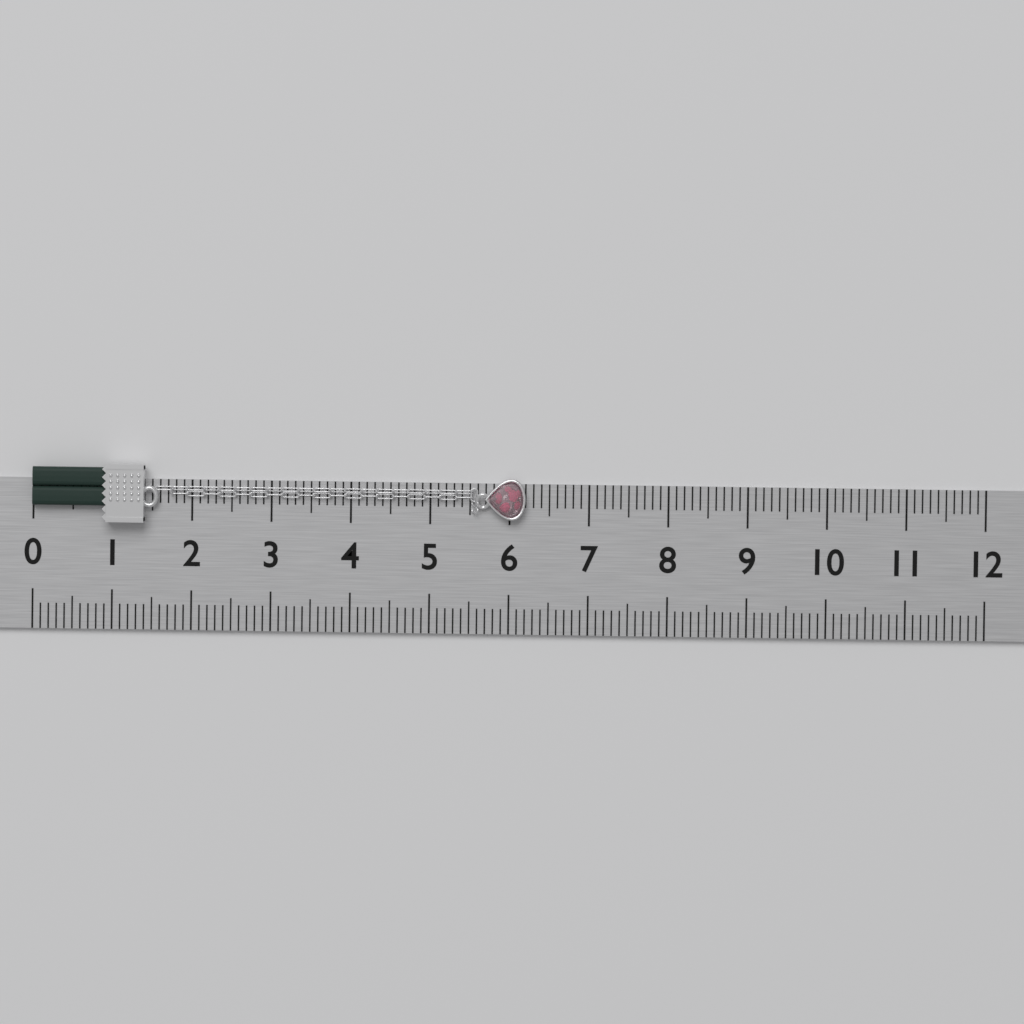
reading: 6.2 (no unit)
